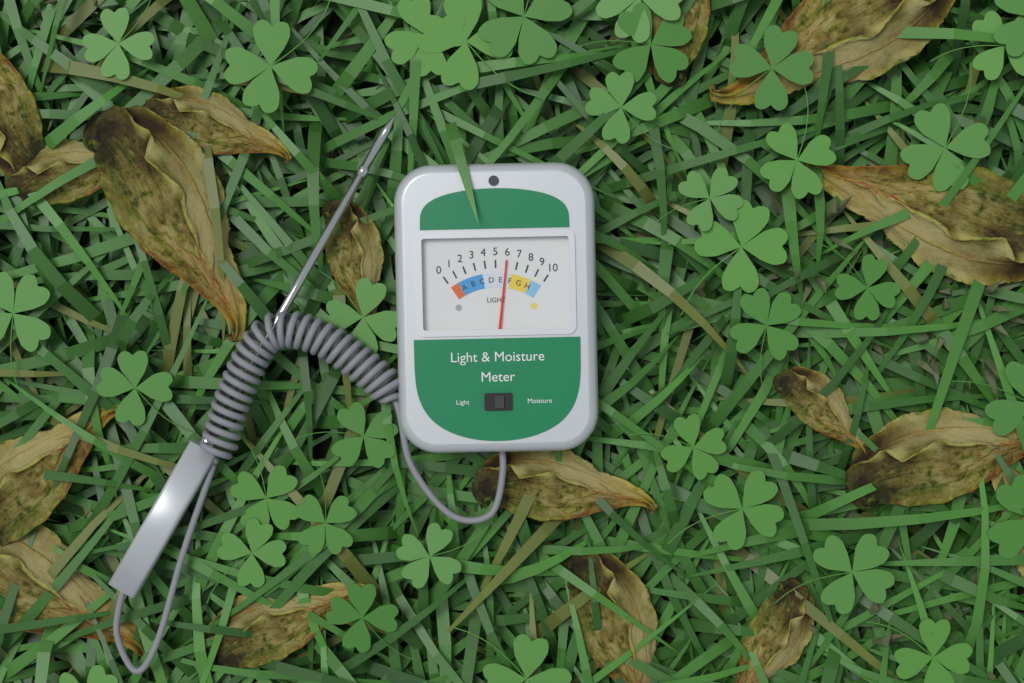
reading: 6 (no unit)
